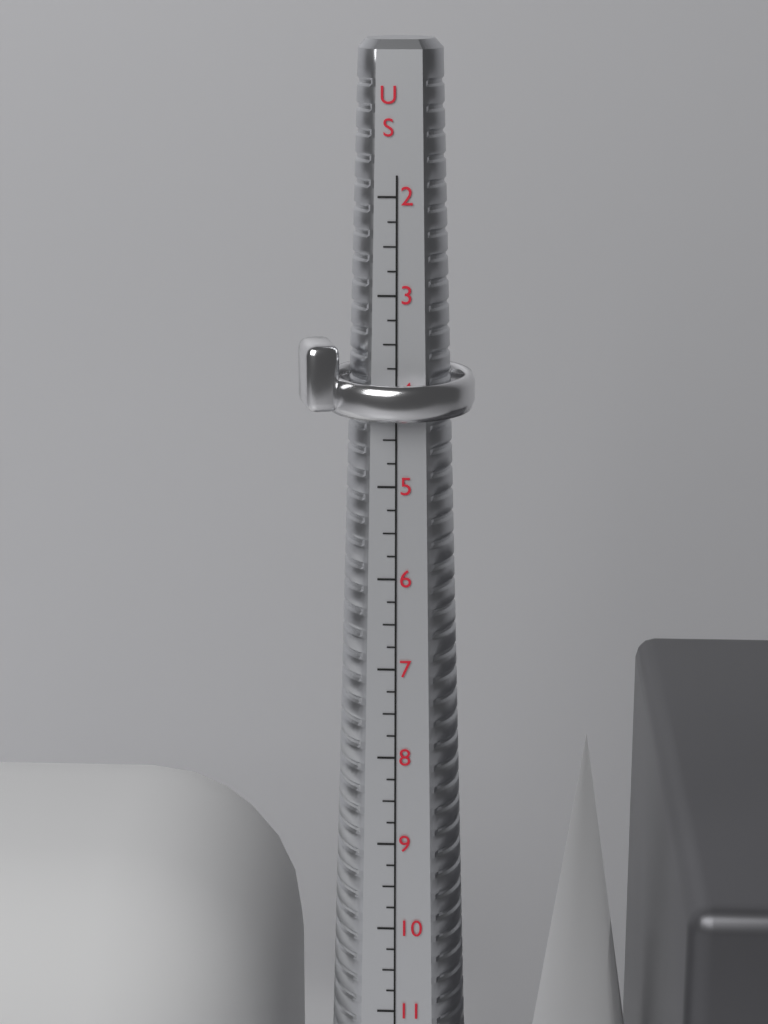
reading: 4.25 US
